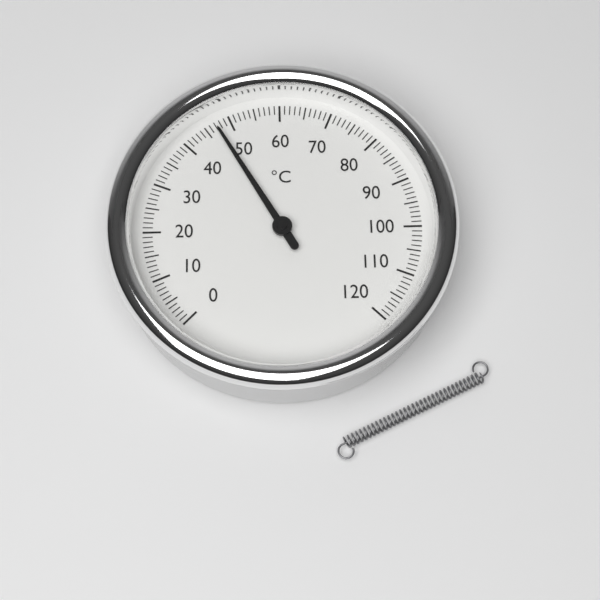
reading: 47 °C
